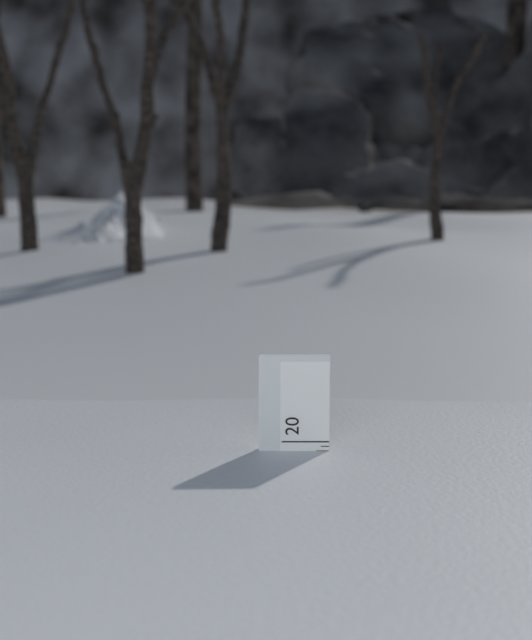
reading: 19.750 (no unit)
